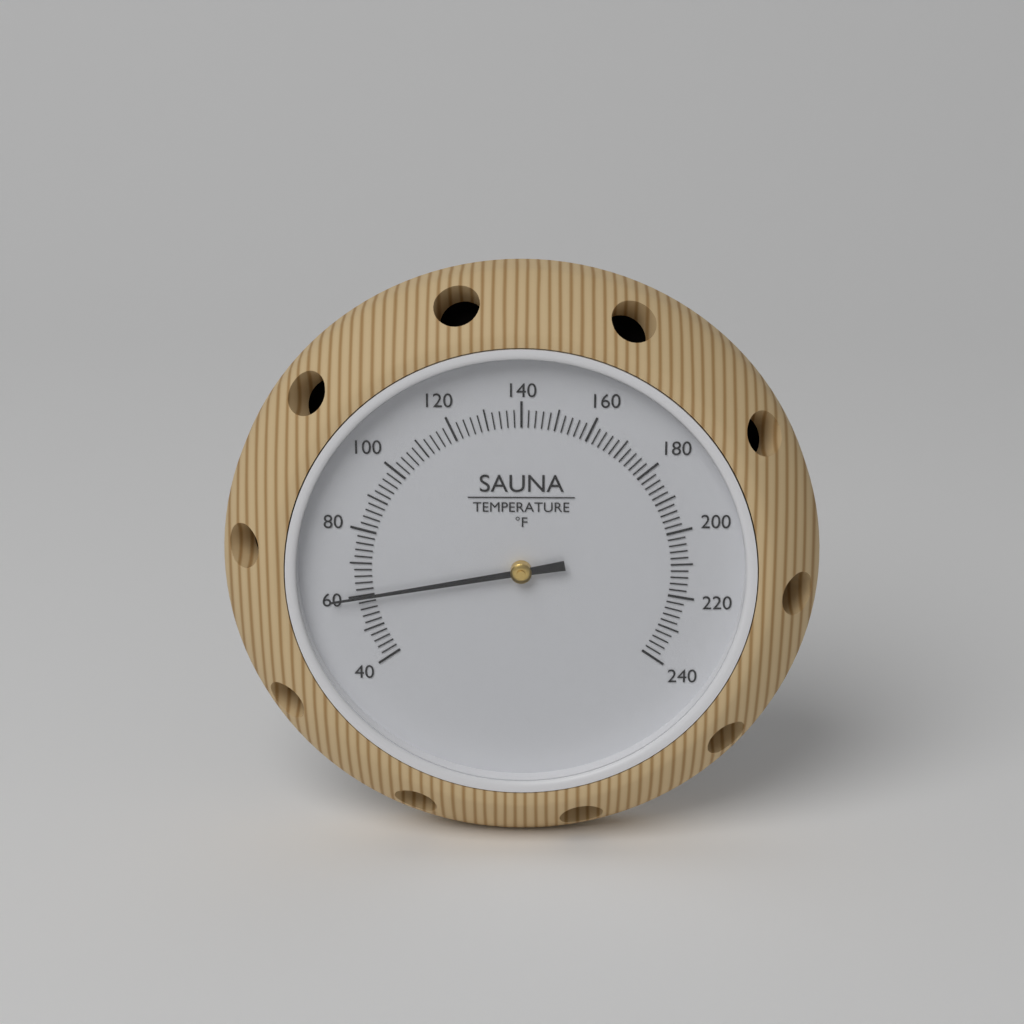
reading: 60 °F
